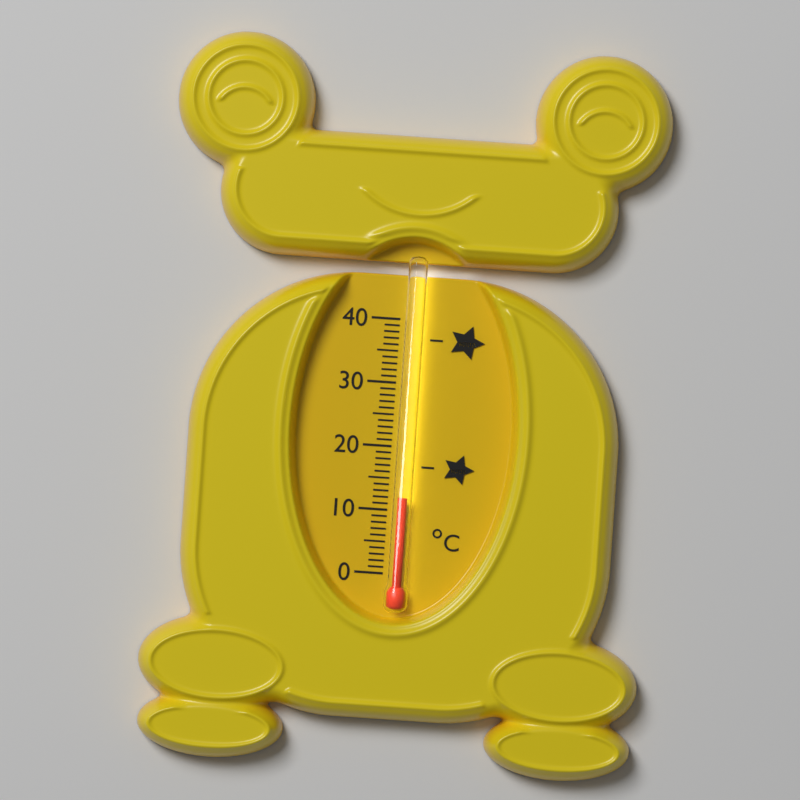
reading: 12 °C
